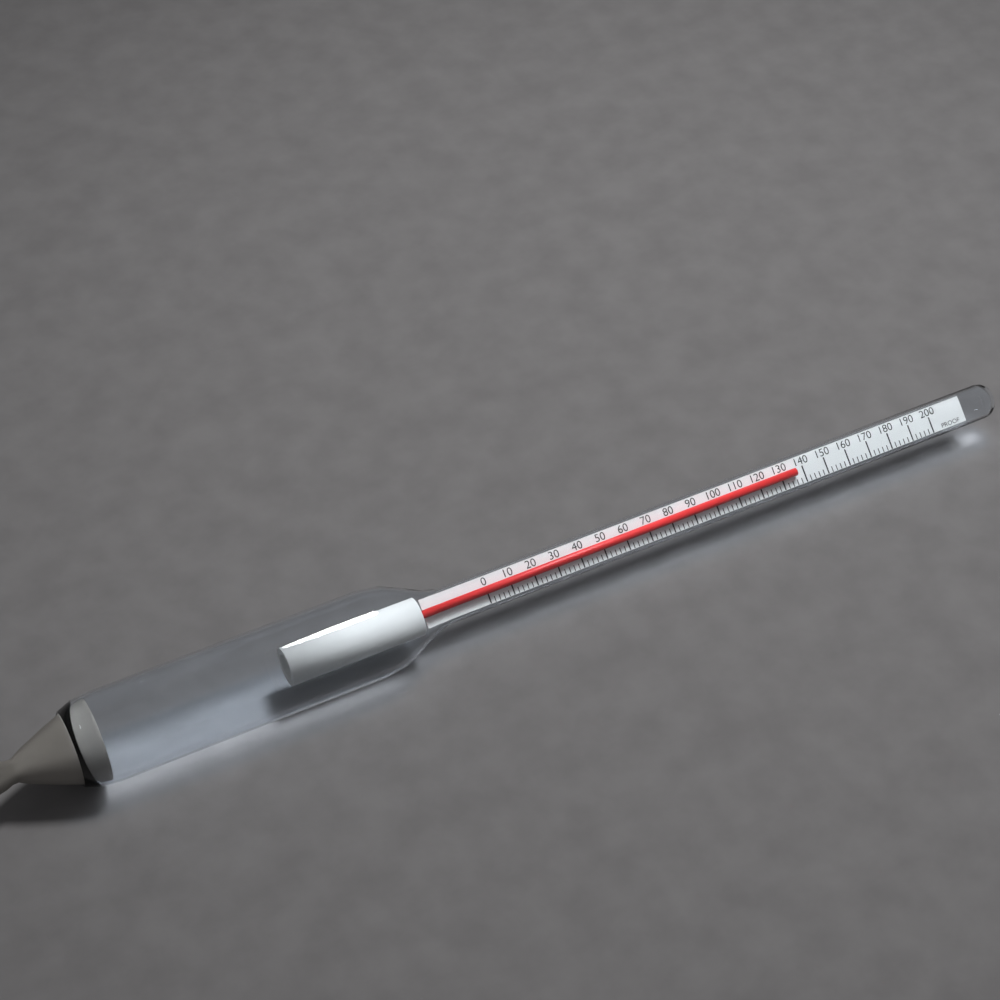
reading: 136 proof
